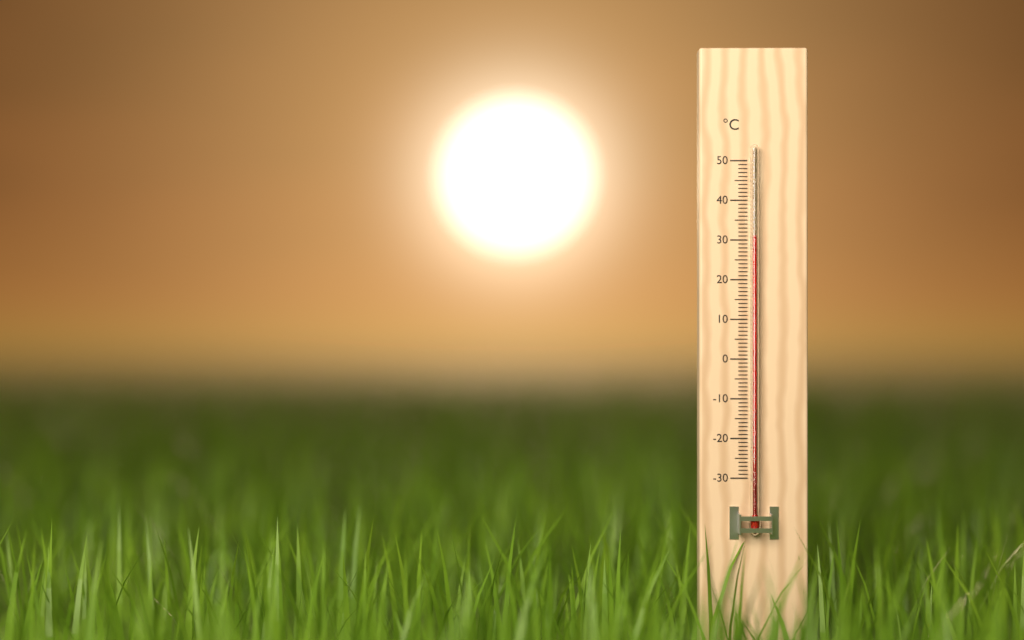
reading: 31 °C
